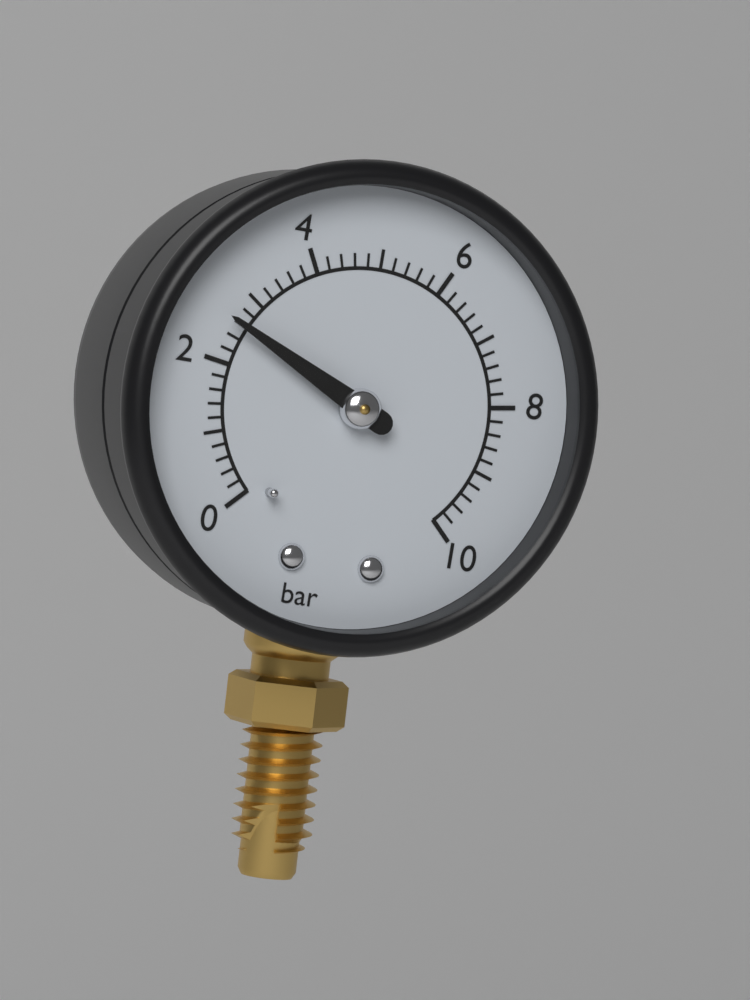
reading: 2.6 bar
